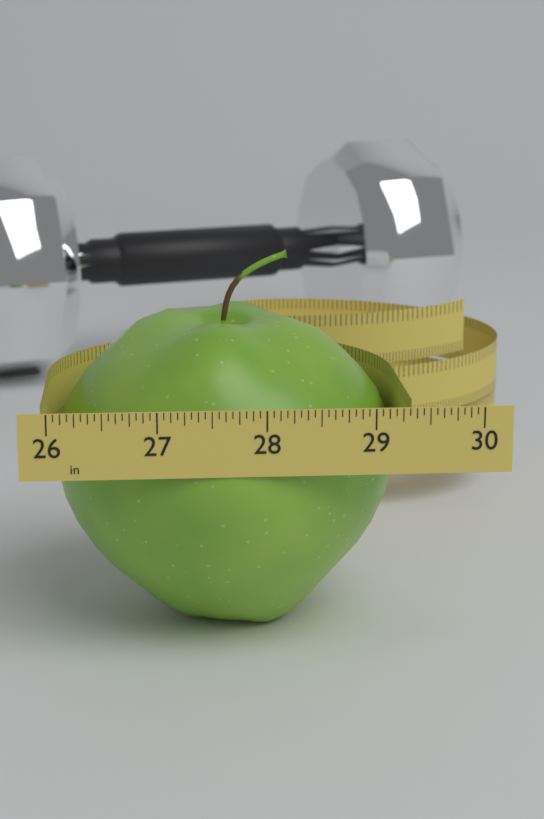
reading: 29.3750 in
